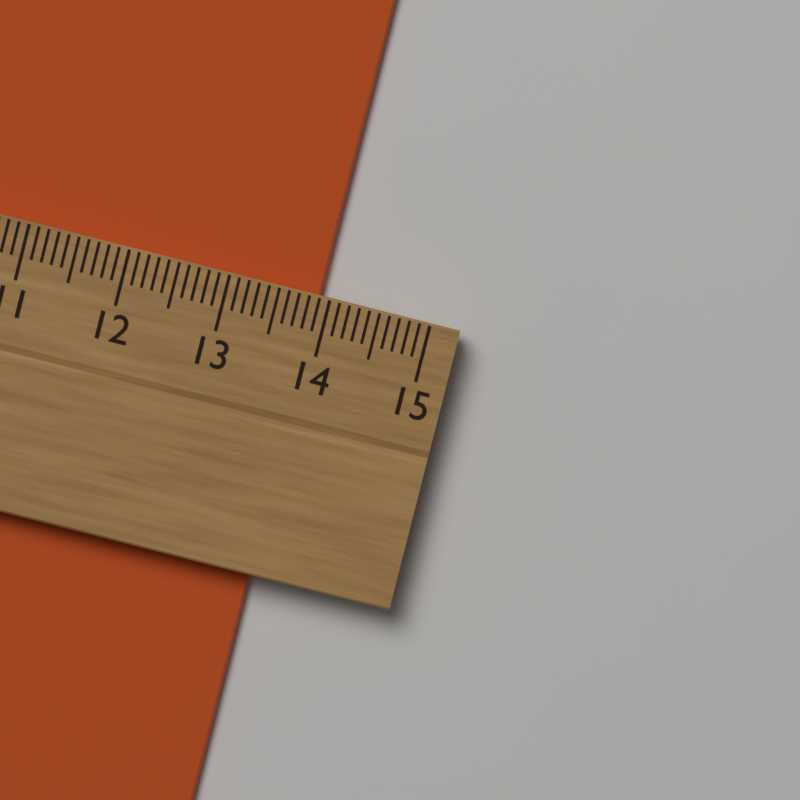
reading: 13.9 cm
